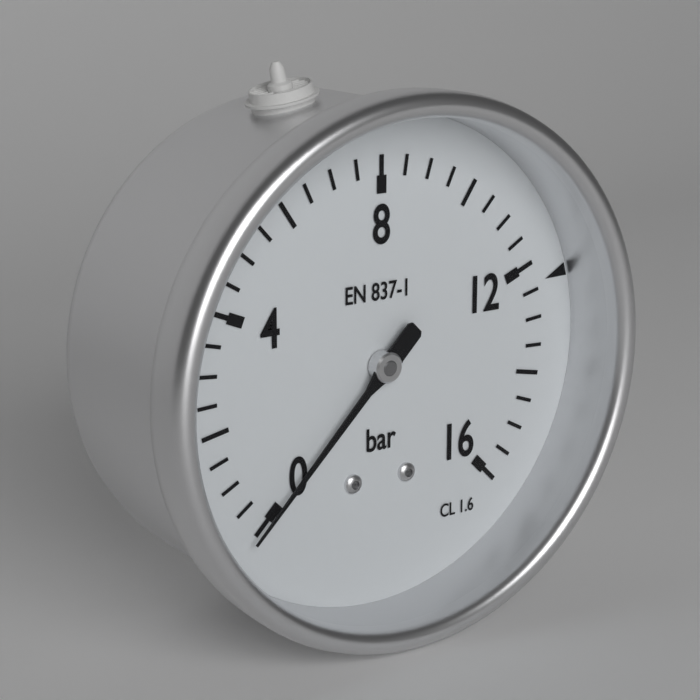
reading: 0.0 bar
